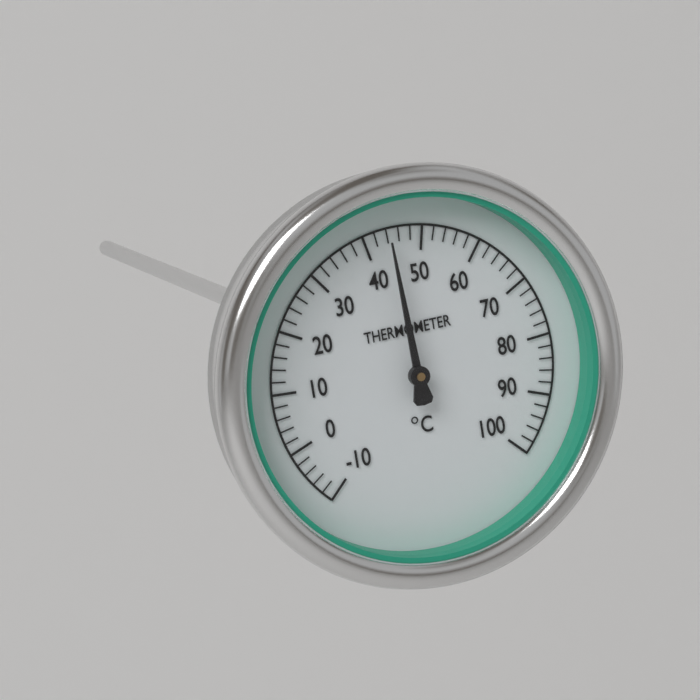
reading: 44 °C
